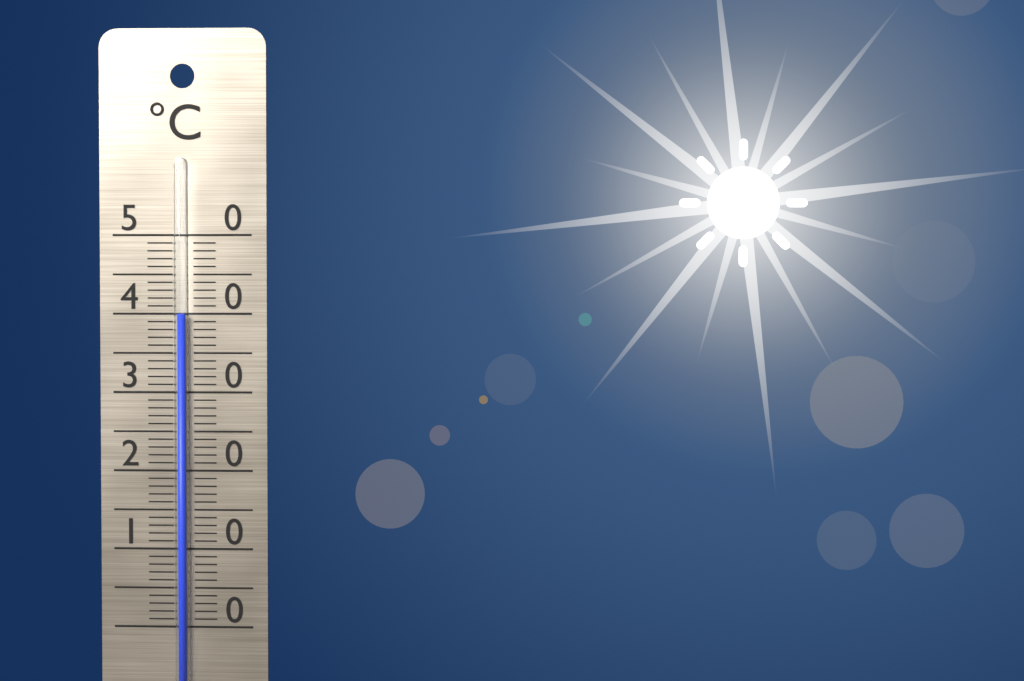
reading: 40 °C
